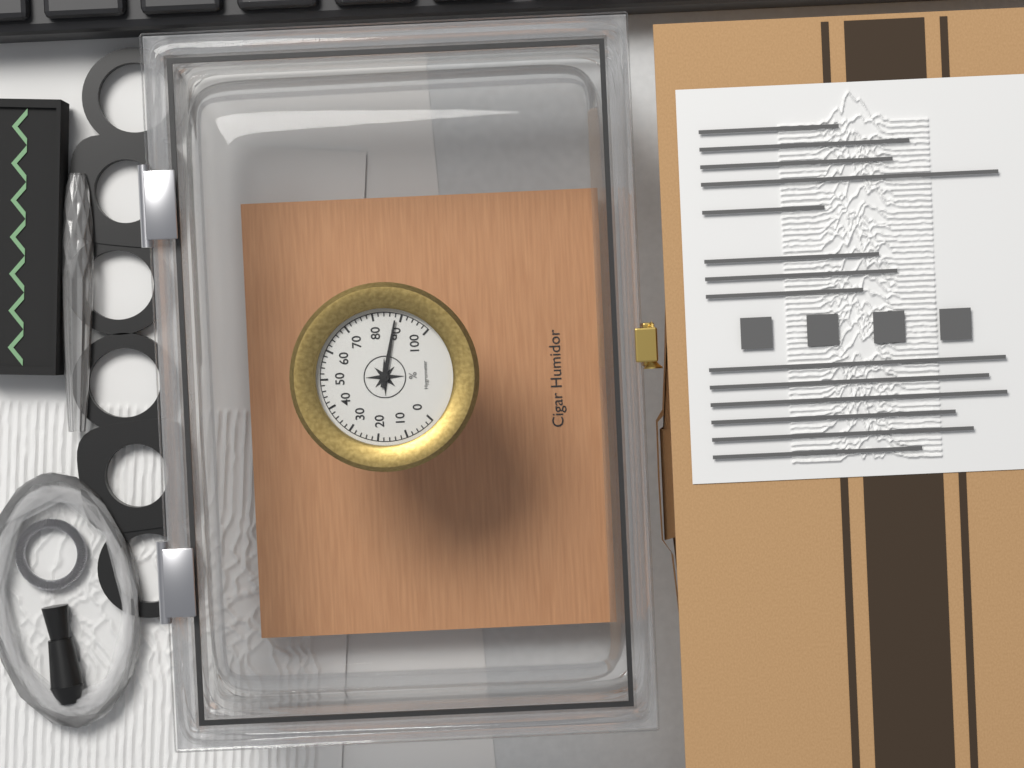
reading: 88 %
